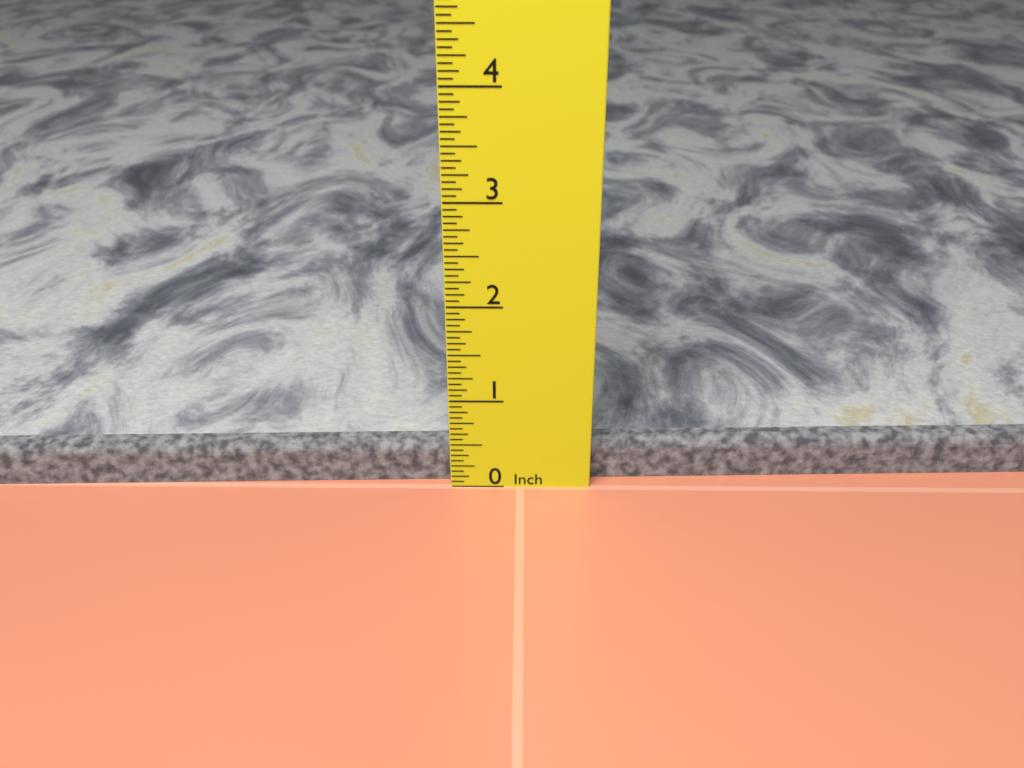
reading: 0.4375 in
